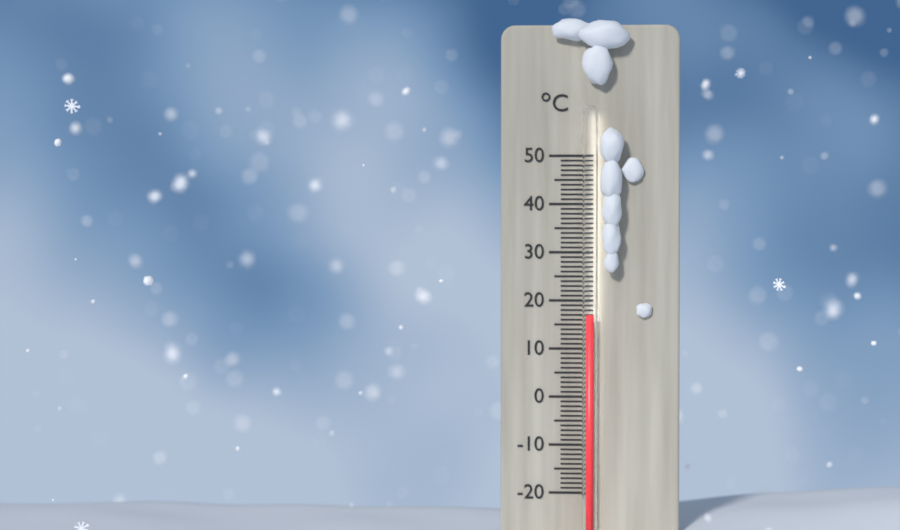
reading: 17 °C
